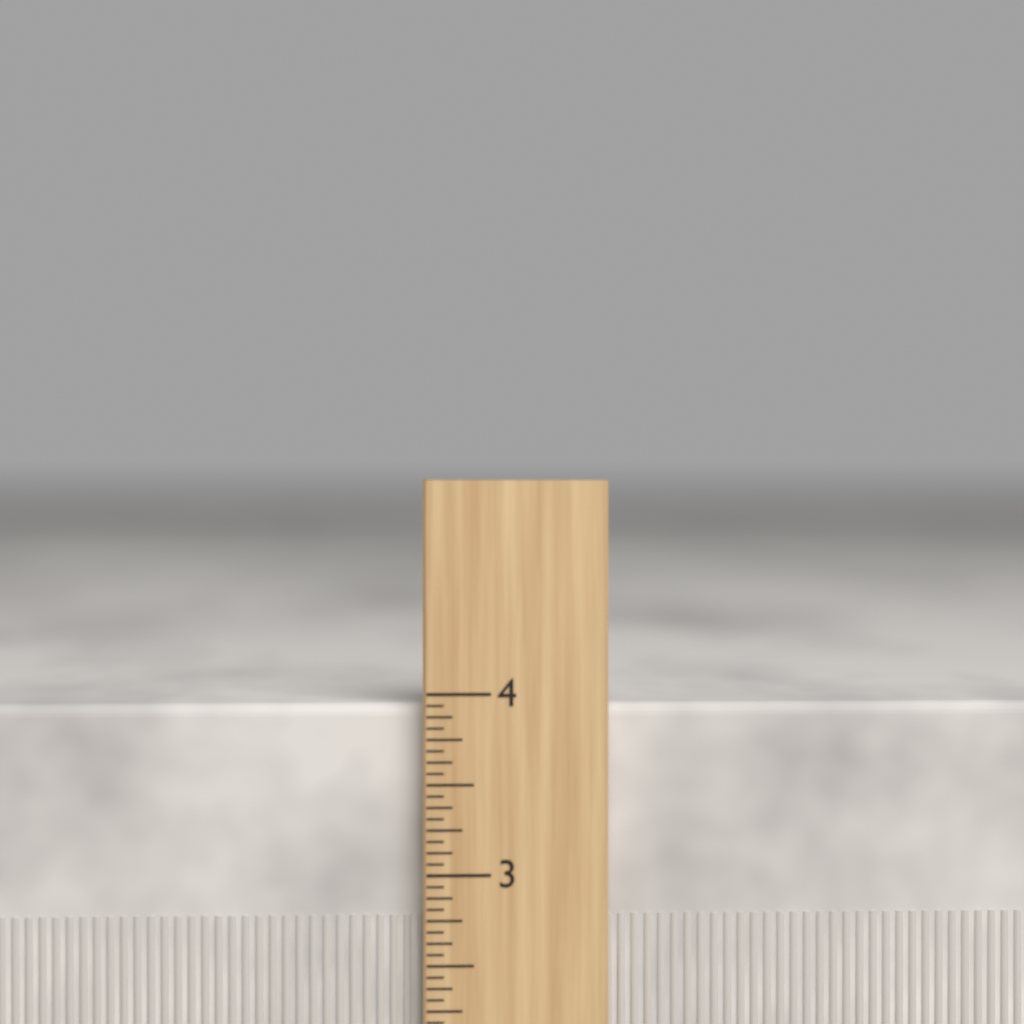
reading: 3.9375 inch
